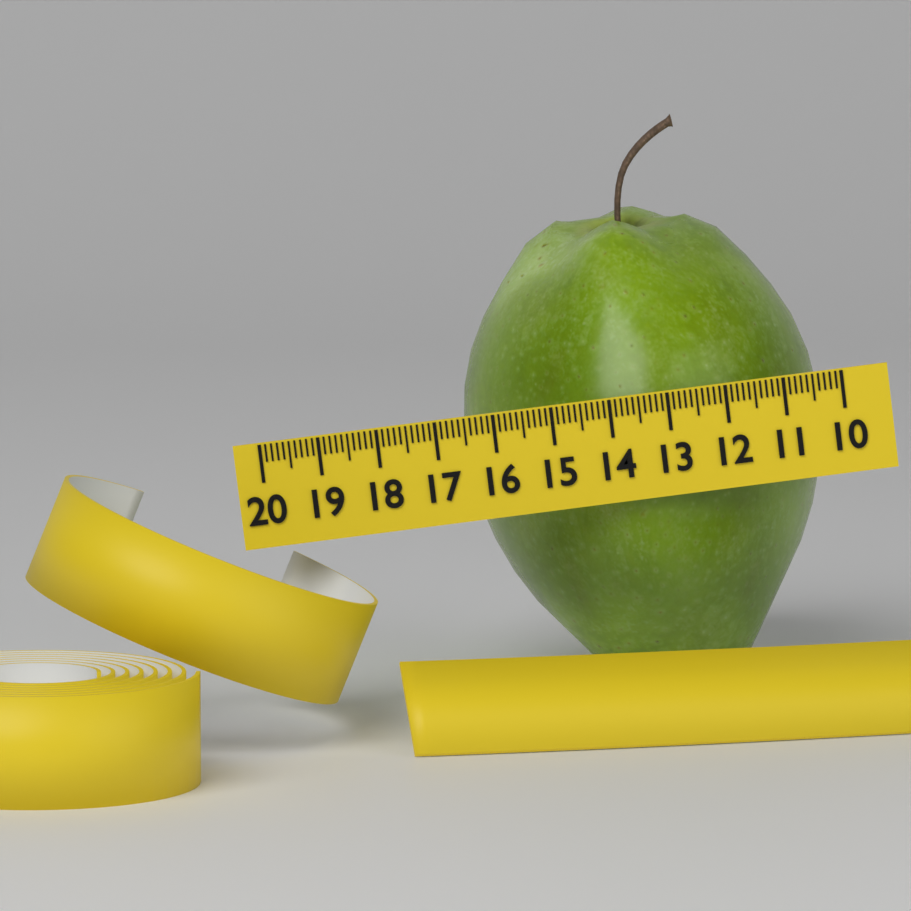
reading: 16.3 (no unit)
